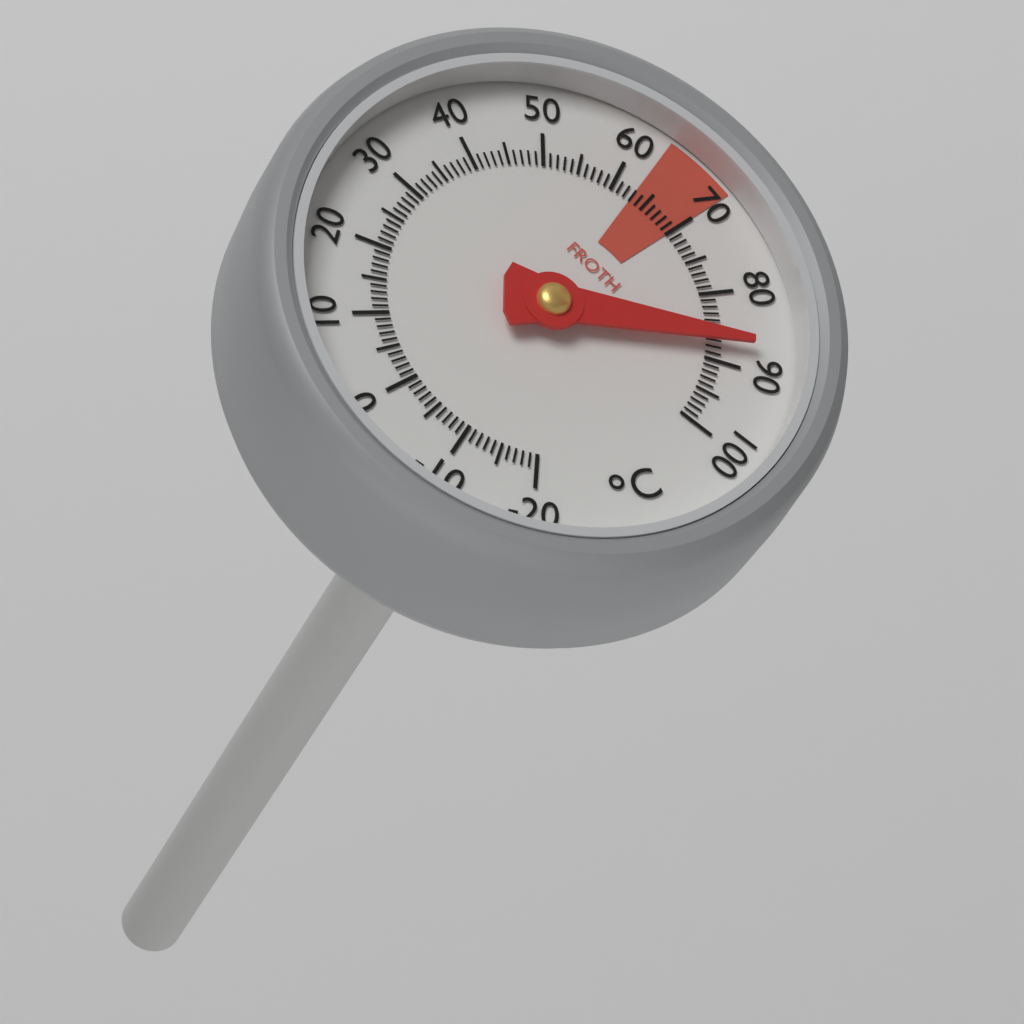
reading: 87 °C
